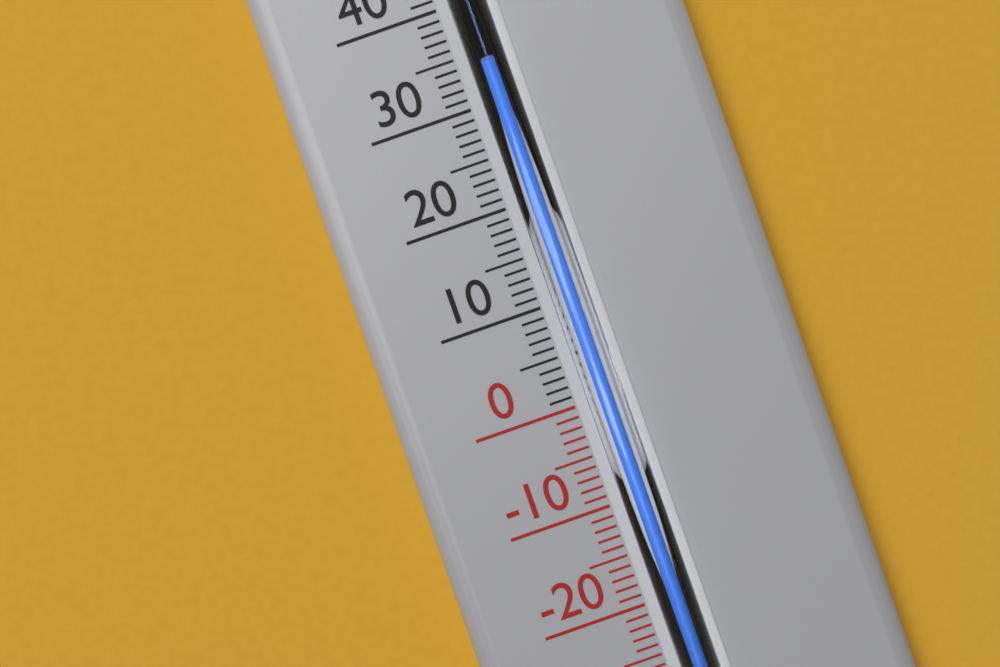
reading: 33 °C
